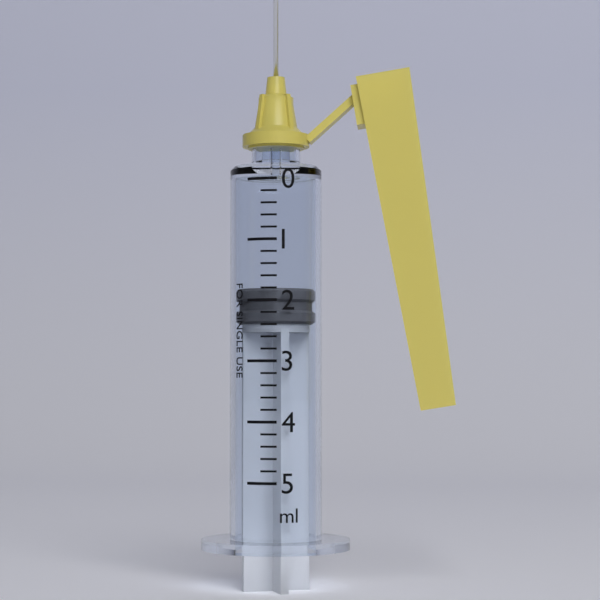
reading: 1.8 ml
